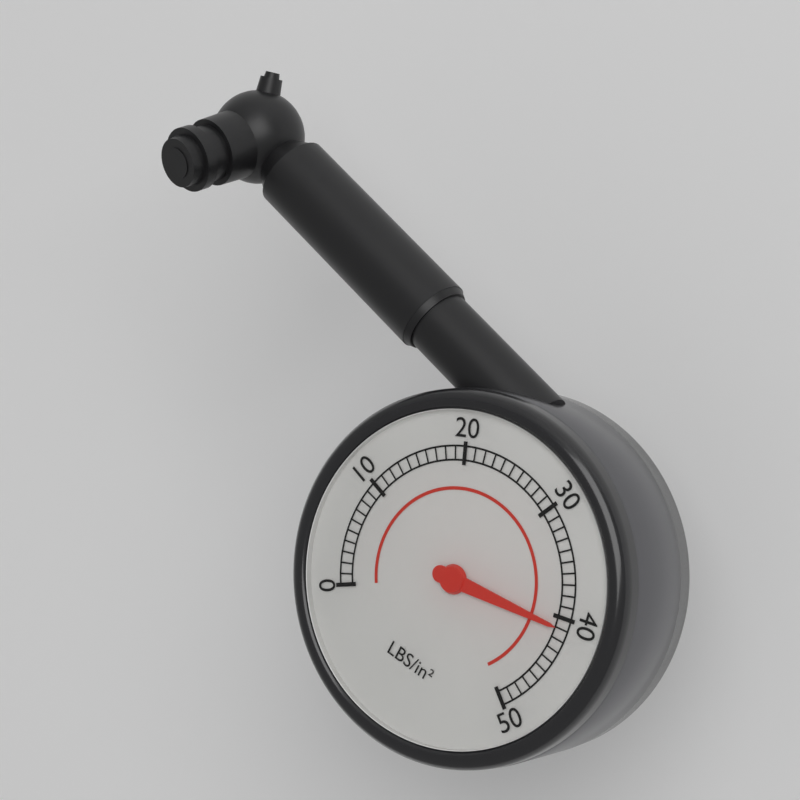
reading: 41 psi
